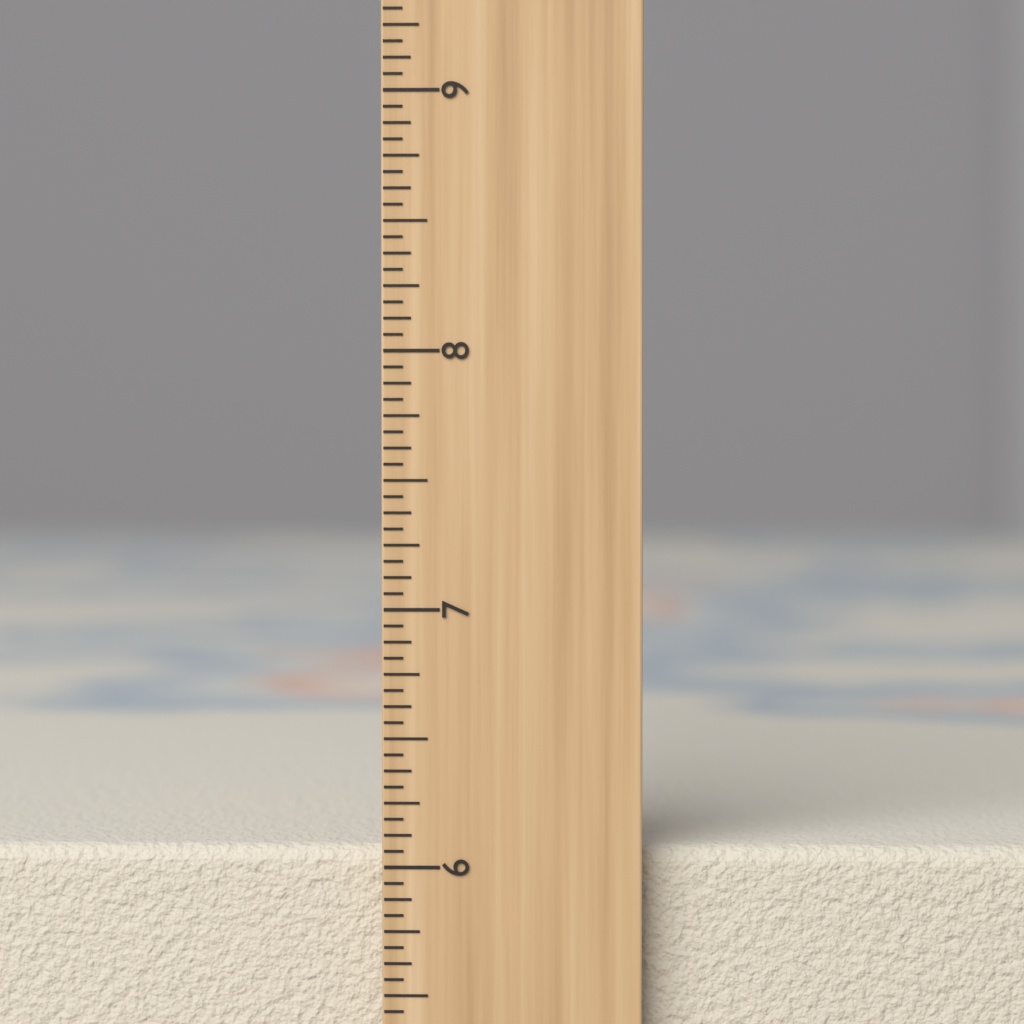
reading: 6.0625 inch
